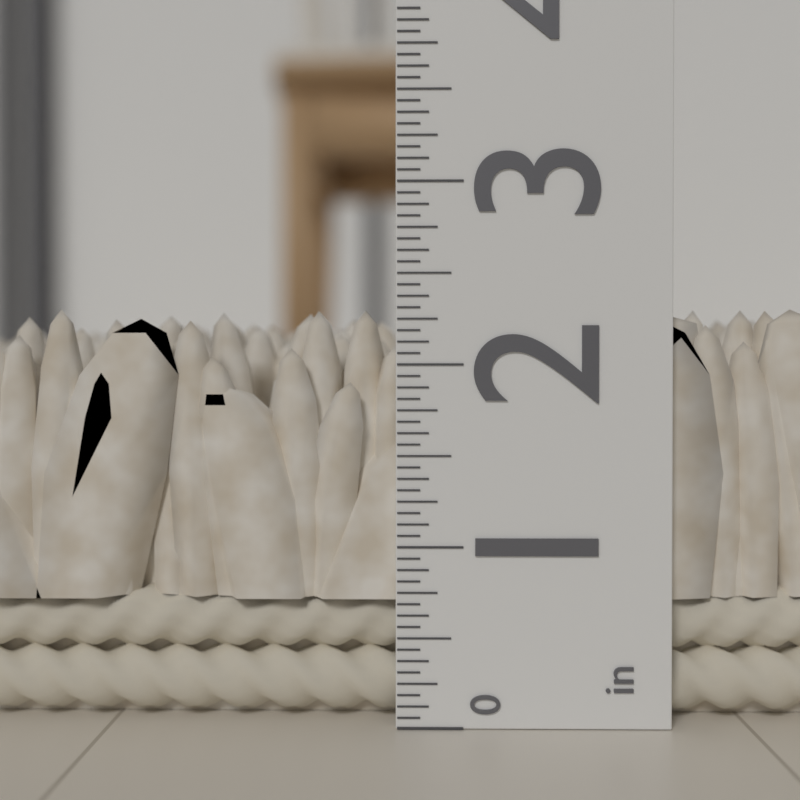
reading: 2.3125 in
